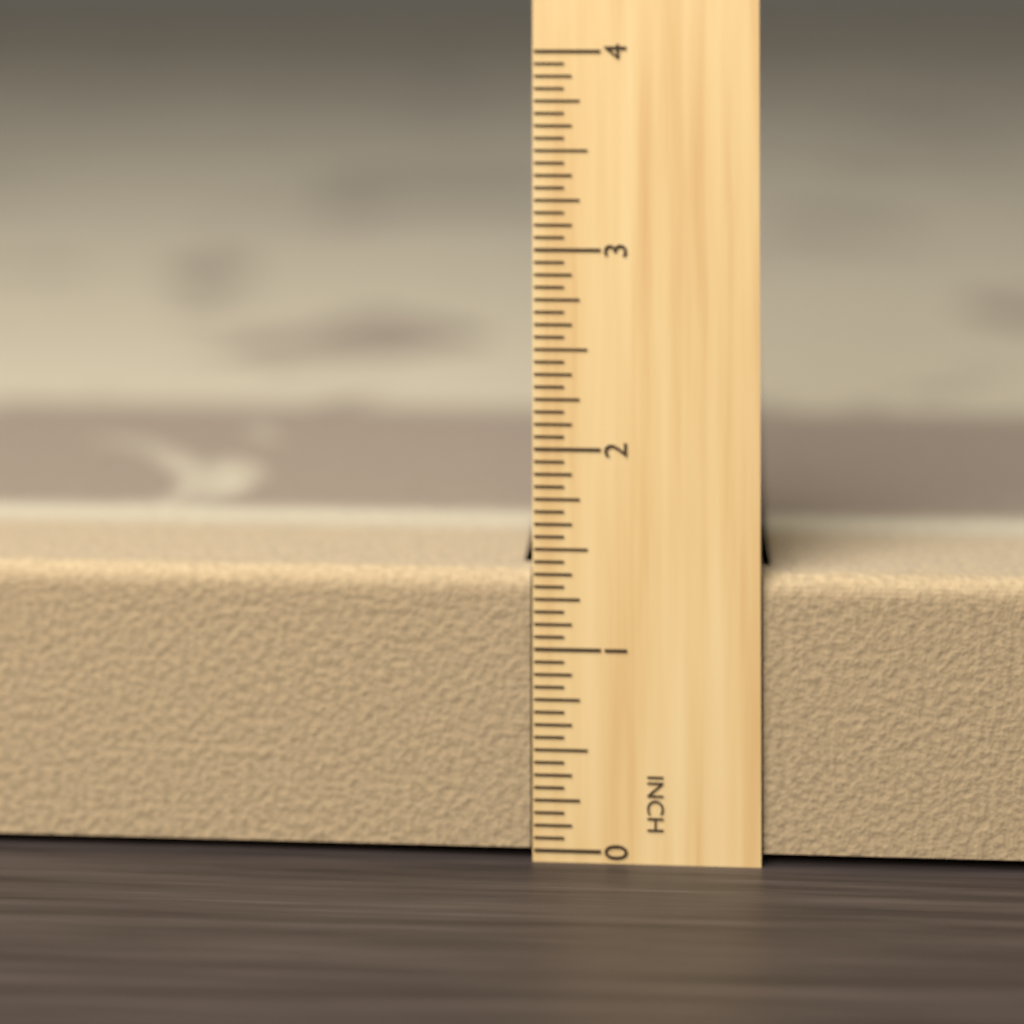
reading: 1.3750 in
